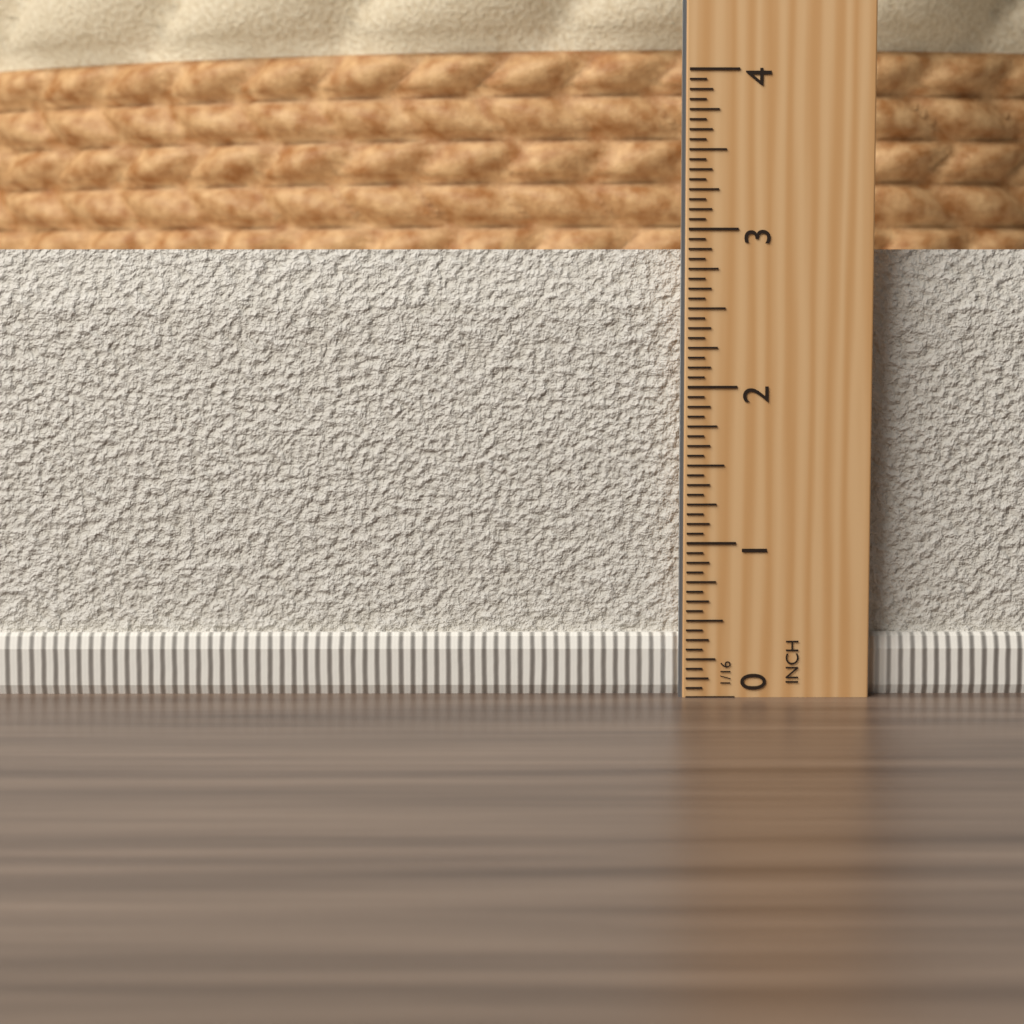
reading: 2.8750 in
